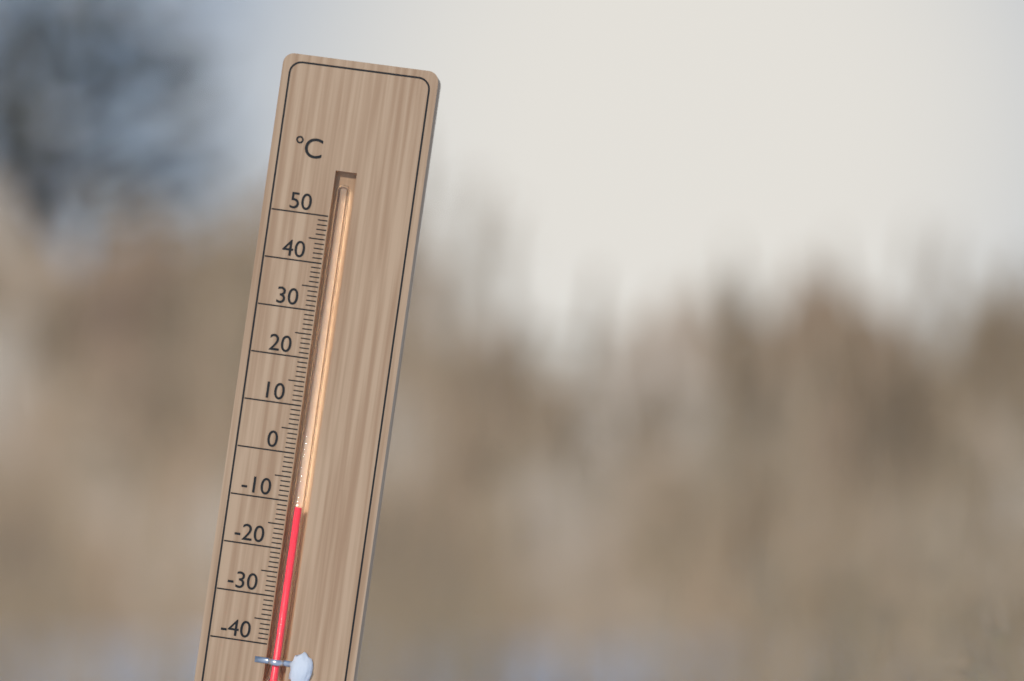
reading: -11 °C
